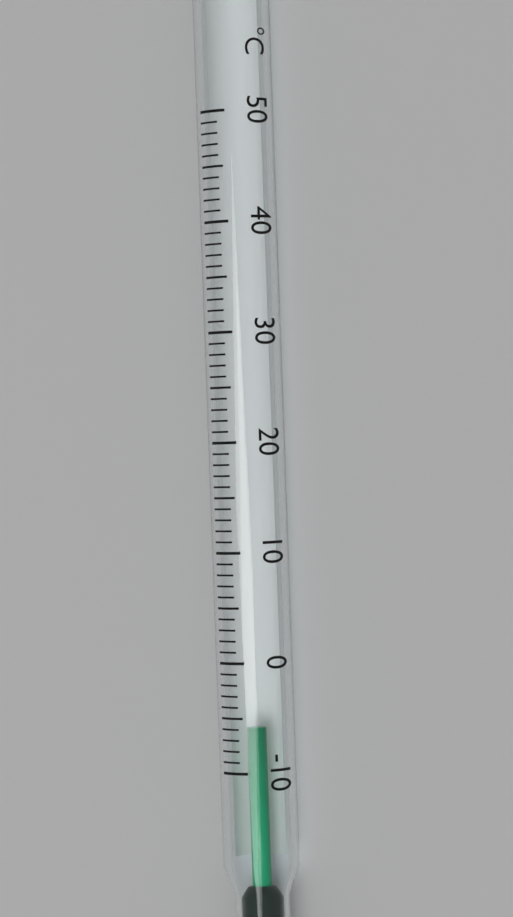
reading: -6 °C
